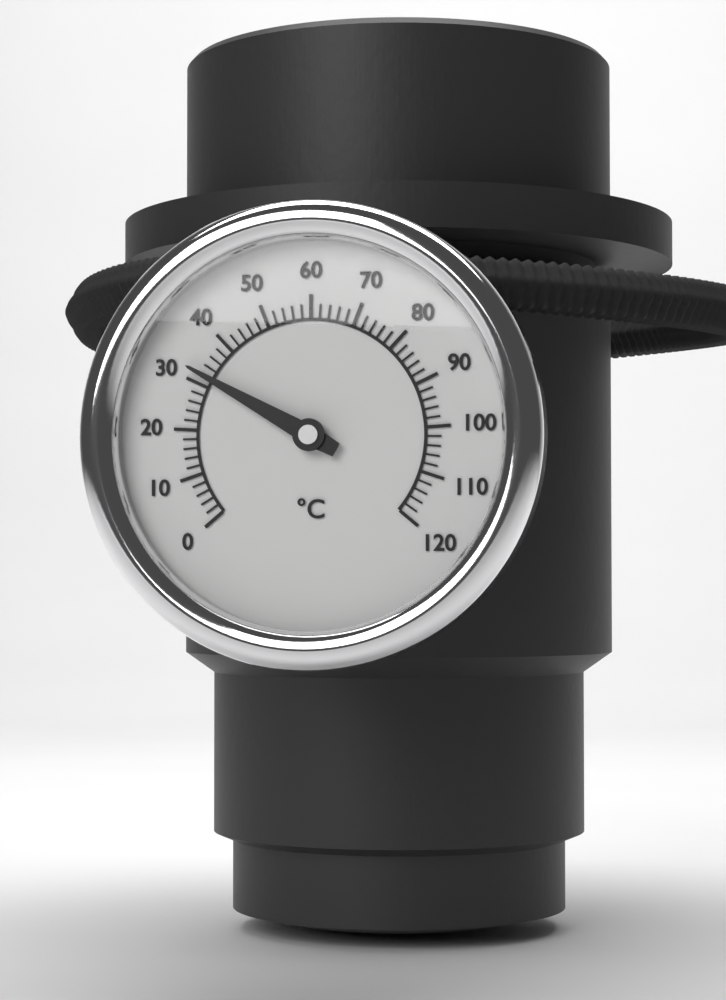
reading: 32 °C
